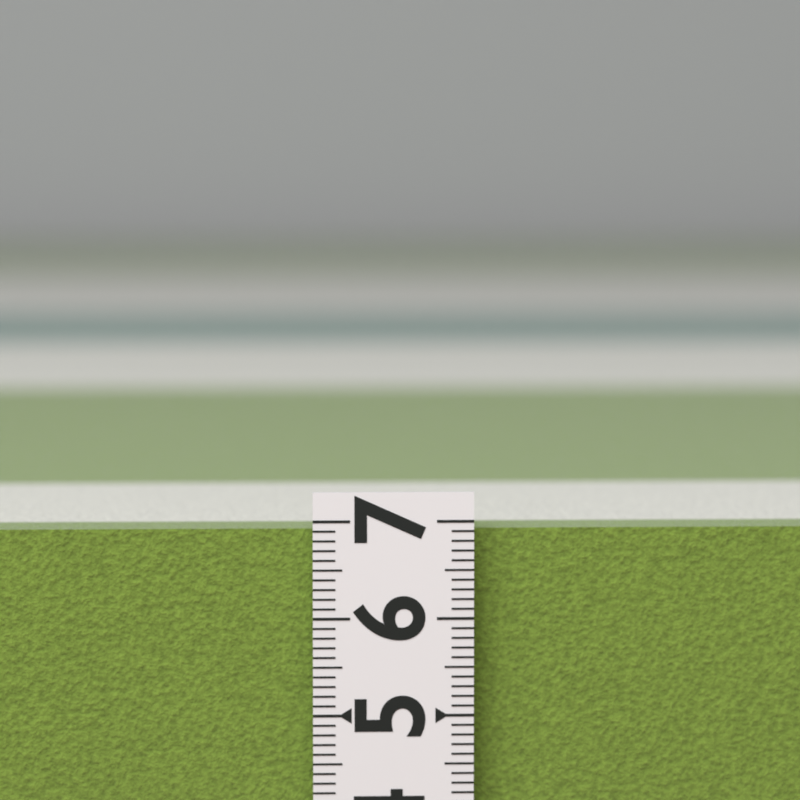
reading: 6.9 (no unit)
